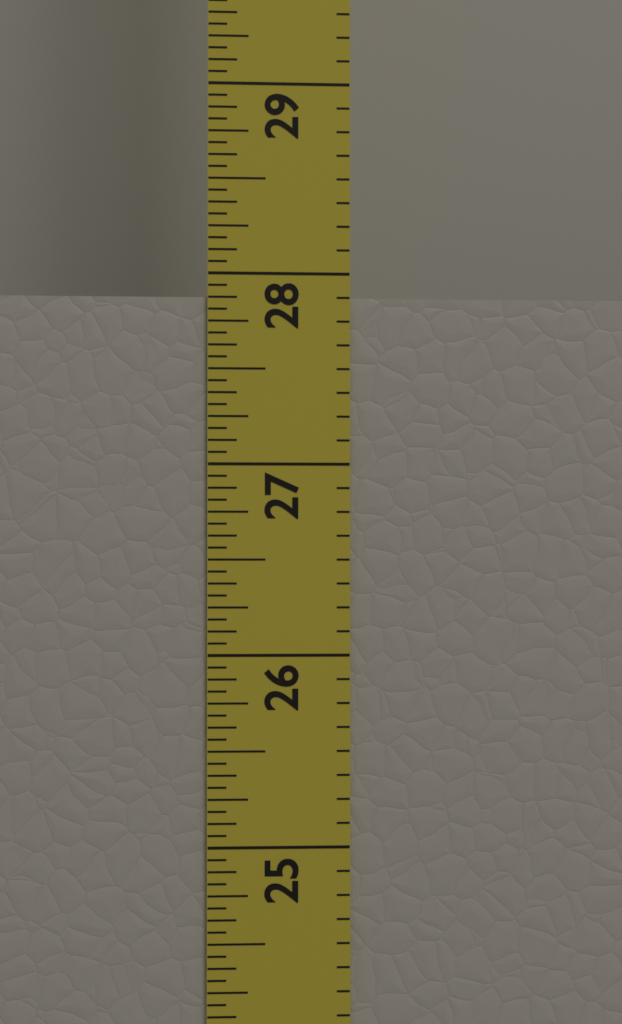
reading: 27.8750 in
